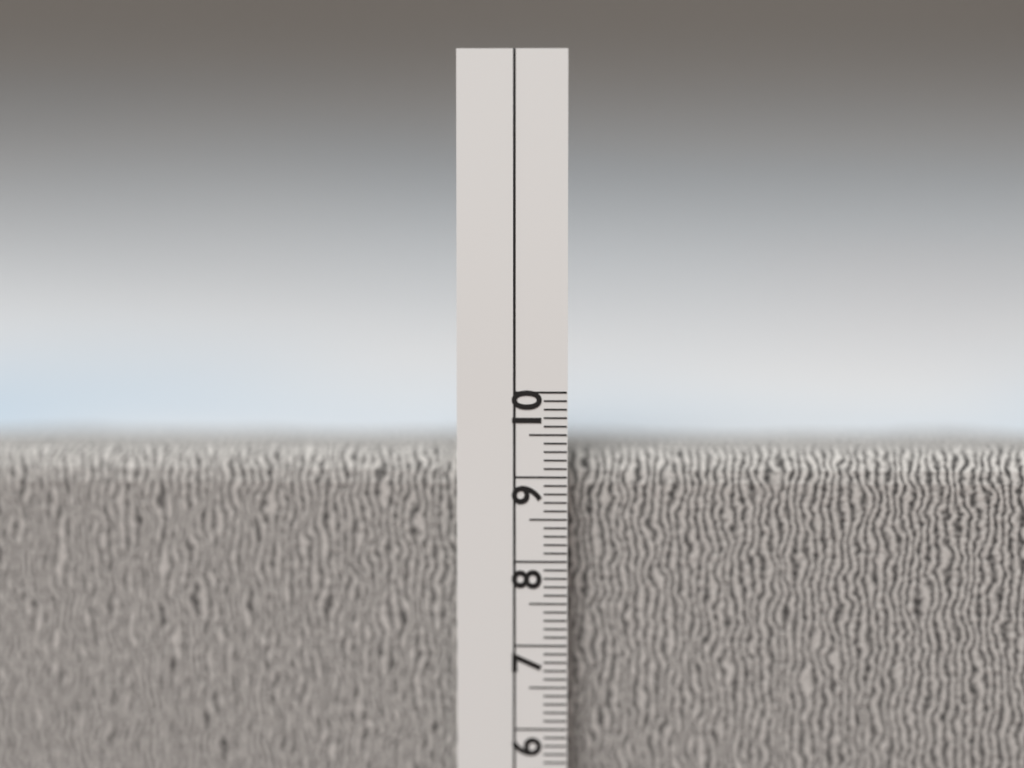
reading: 9.3 cm
